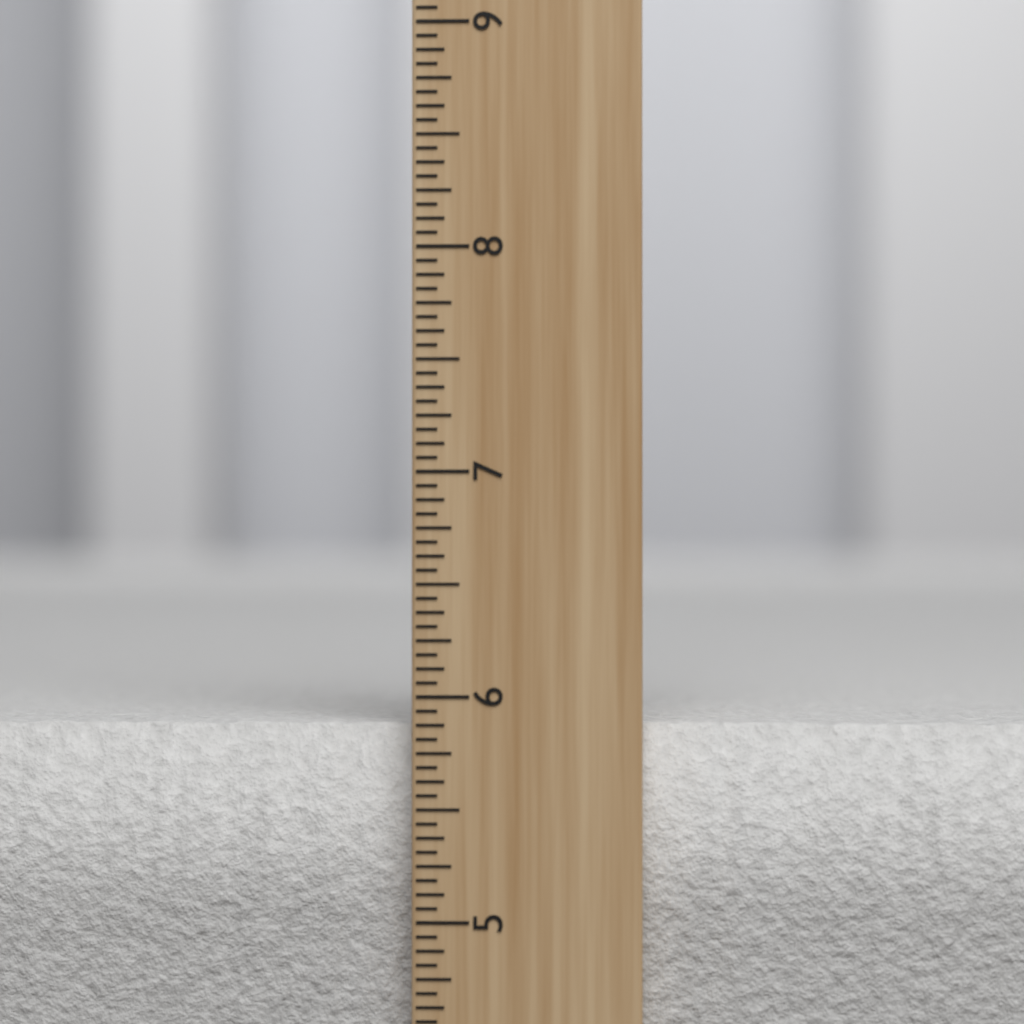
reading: 5.8750 inch
